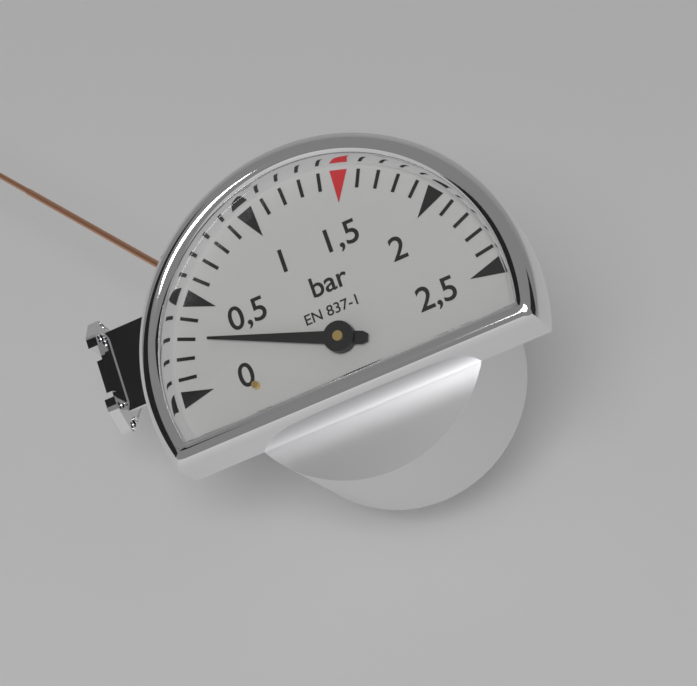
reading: 0.3 bar
